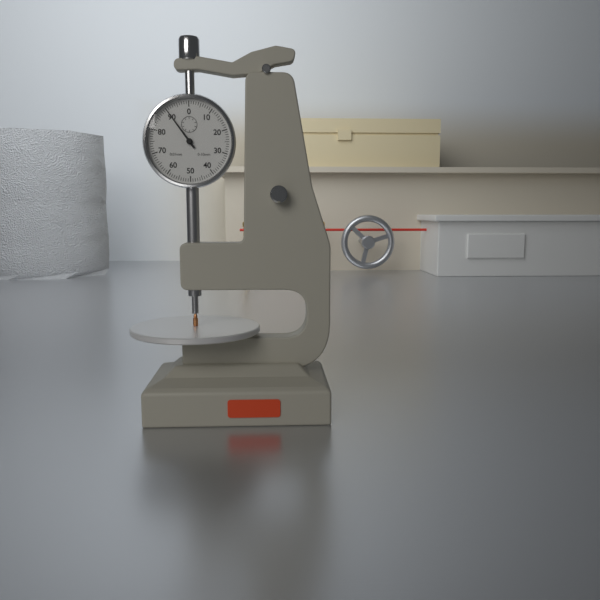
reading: 0.90 mm
